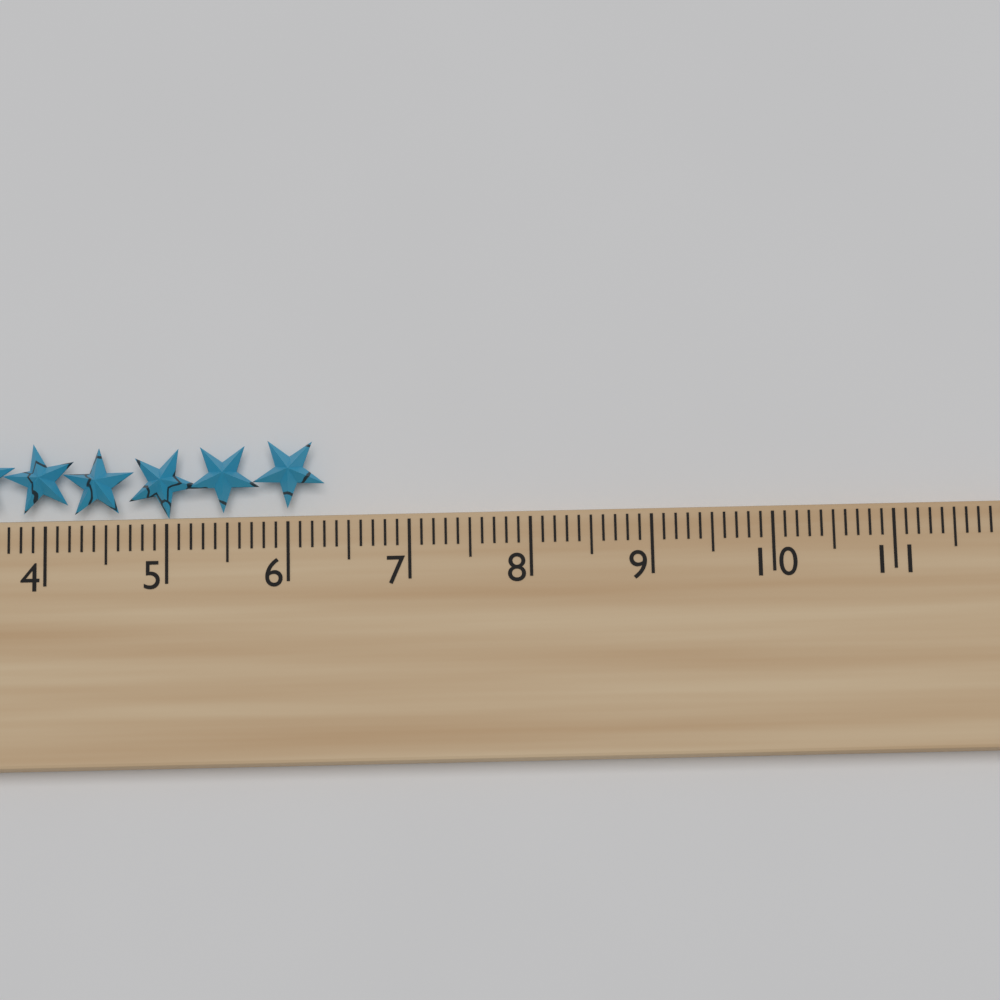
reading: 6.3 cm
